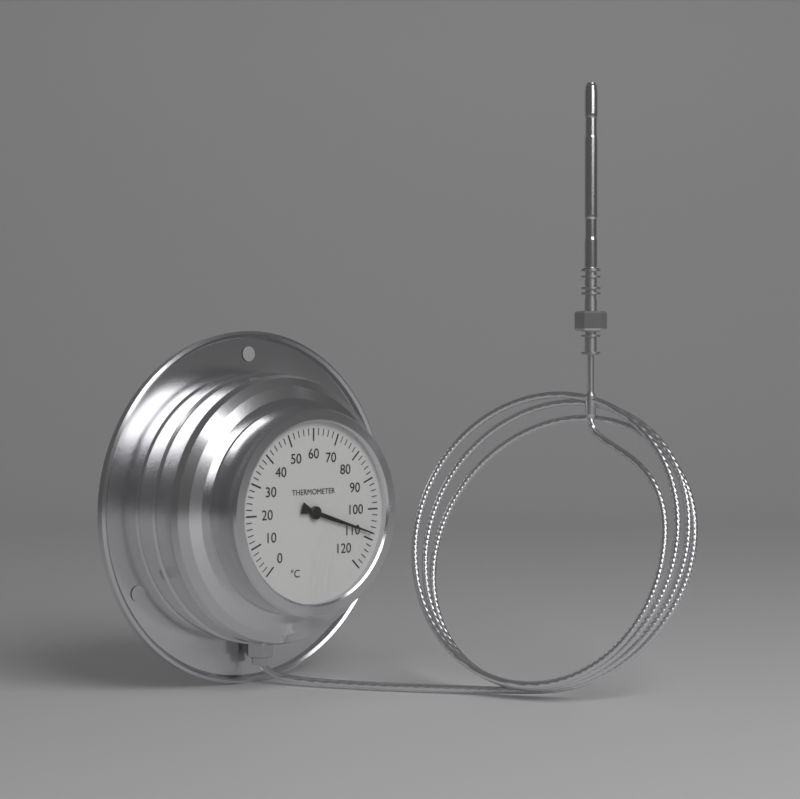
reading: 108 °C
